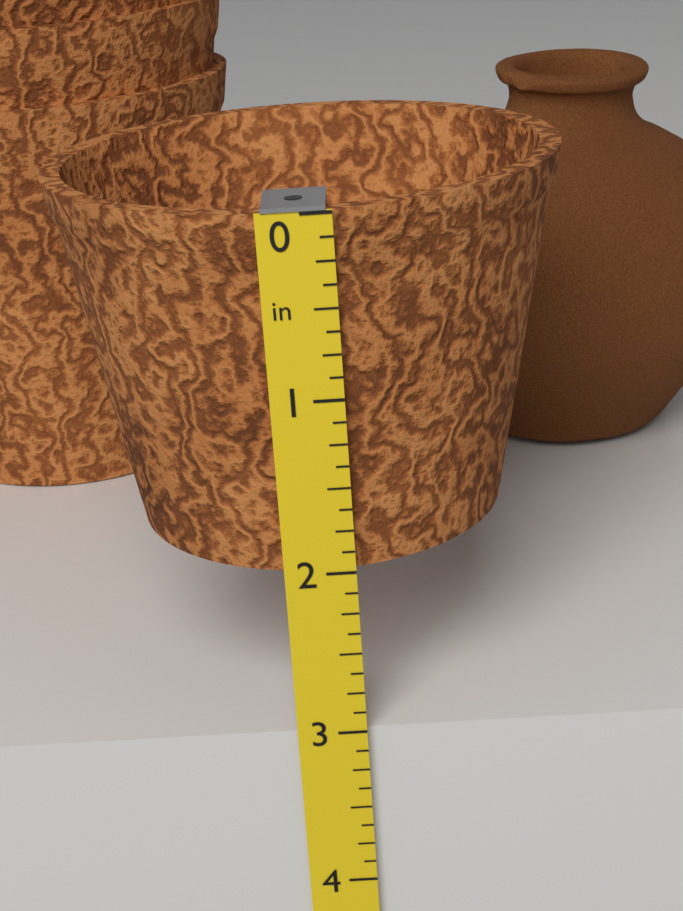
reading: 2.000 in
